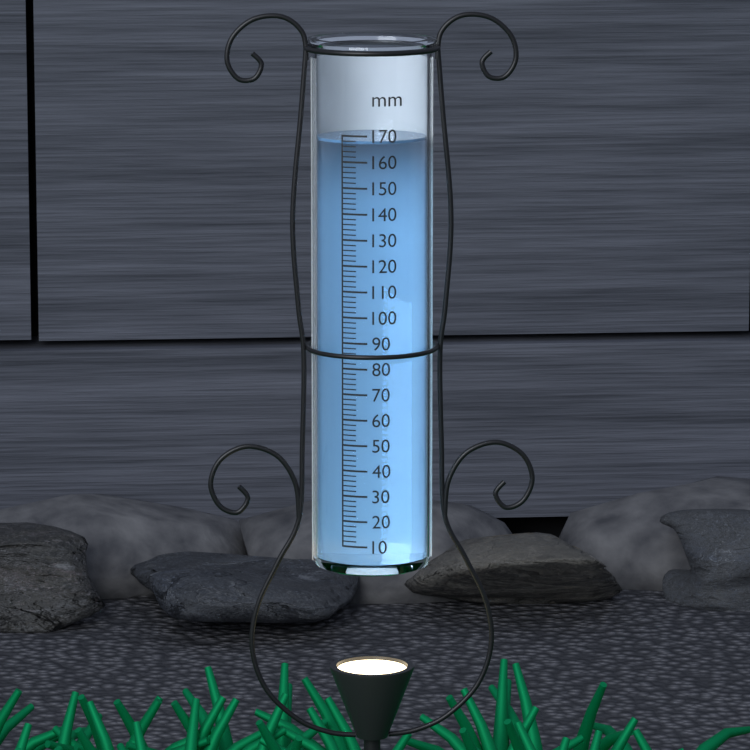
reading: 168 mm
